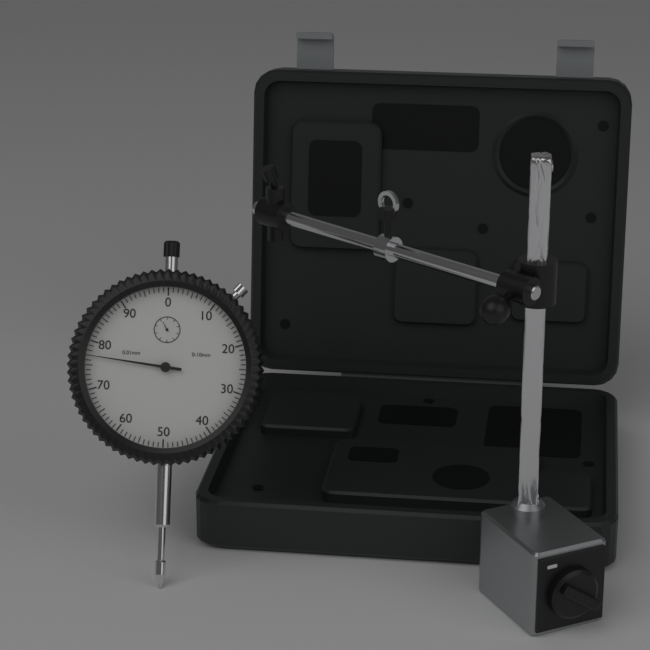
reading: 0.77 mm
